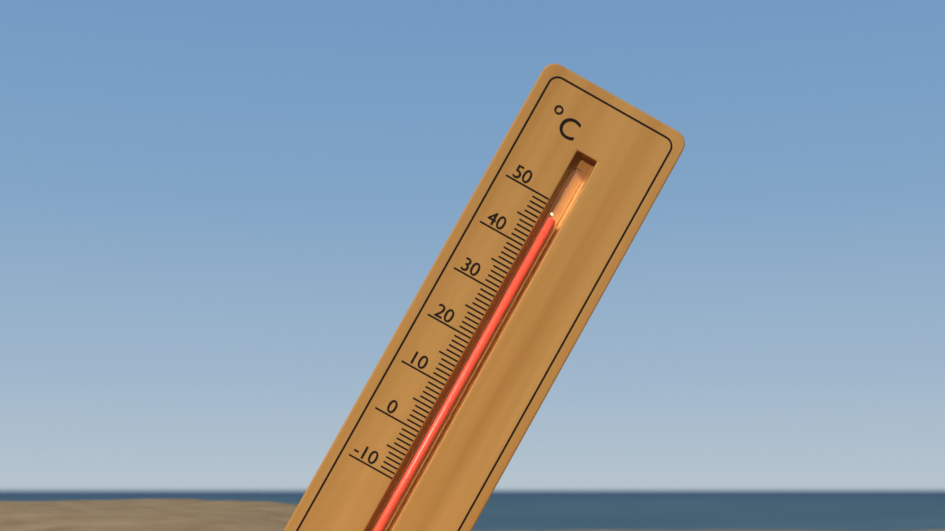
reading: 47 °C
